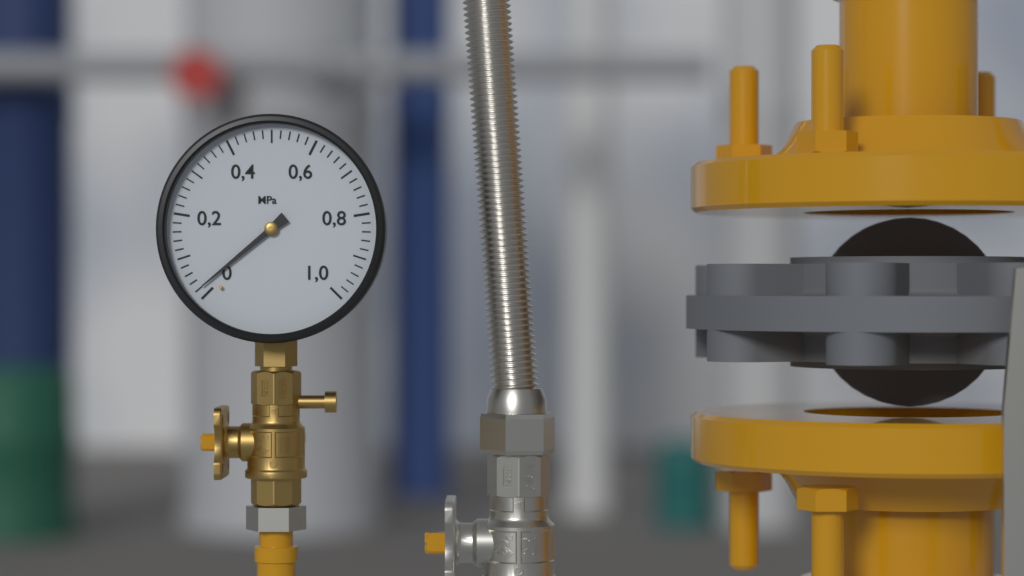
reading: 0.02 MPa
